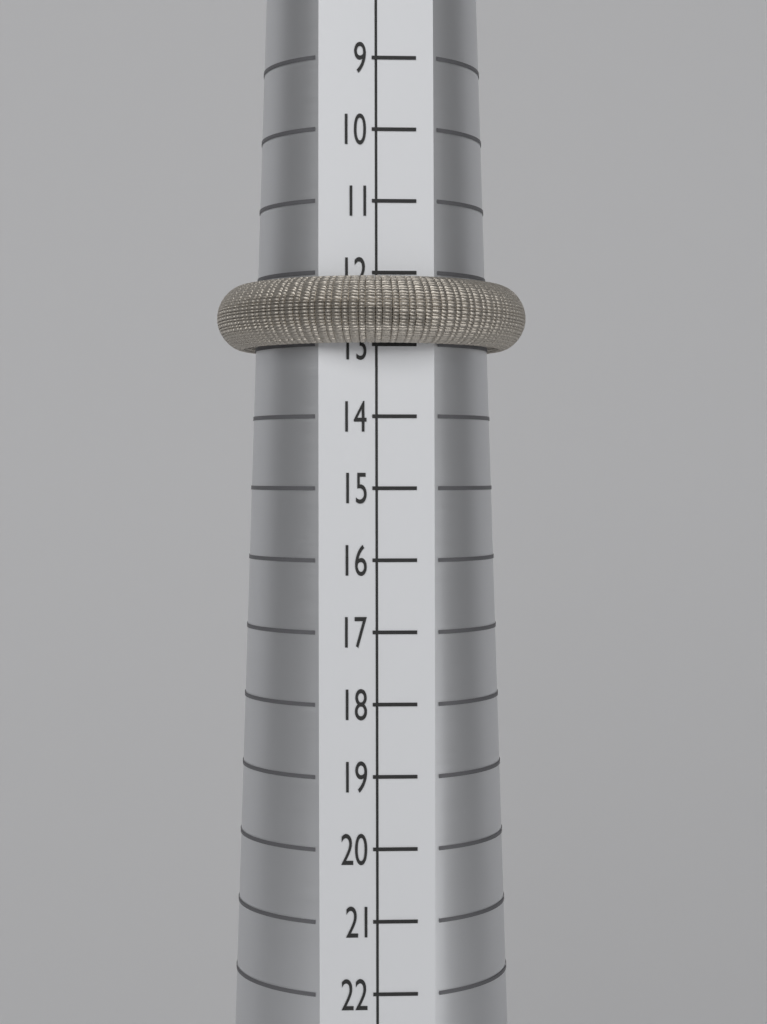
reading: 13 (no unit)
